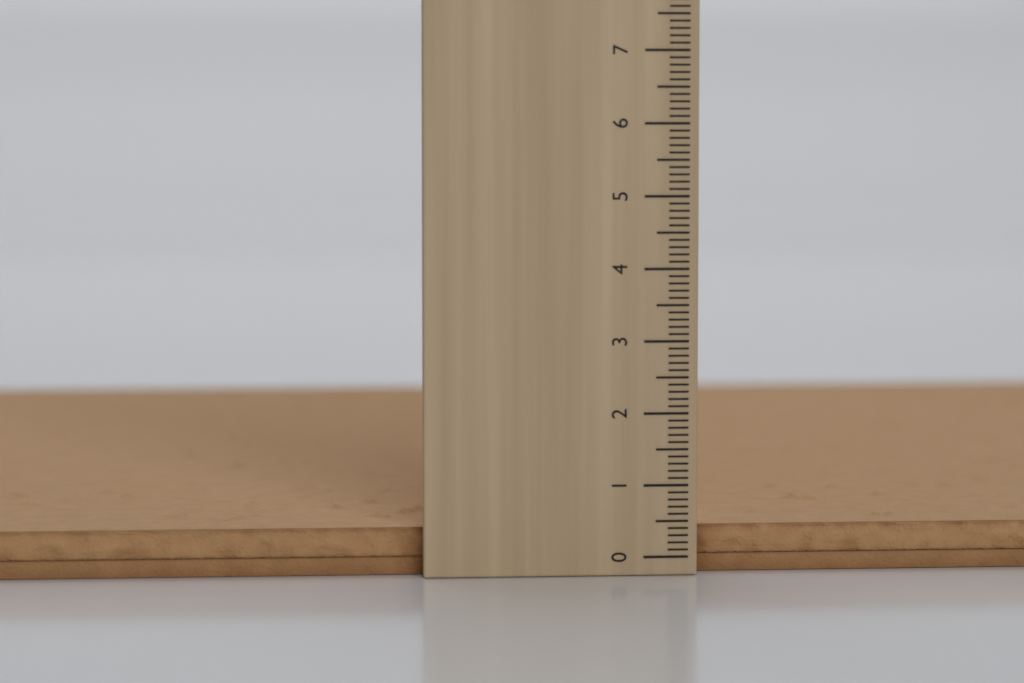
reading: 0.5 cm
